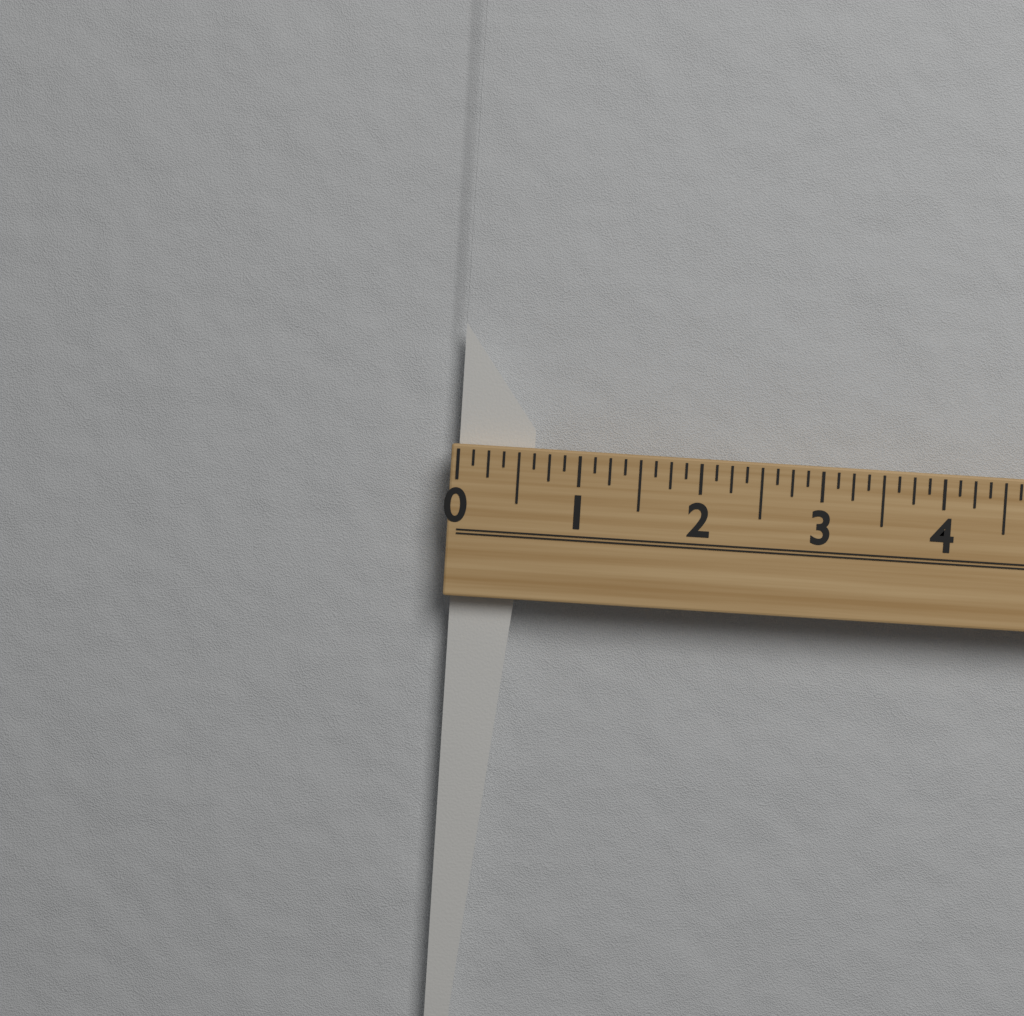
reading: 0.625 (no unit)
